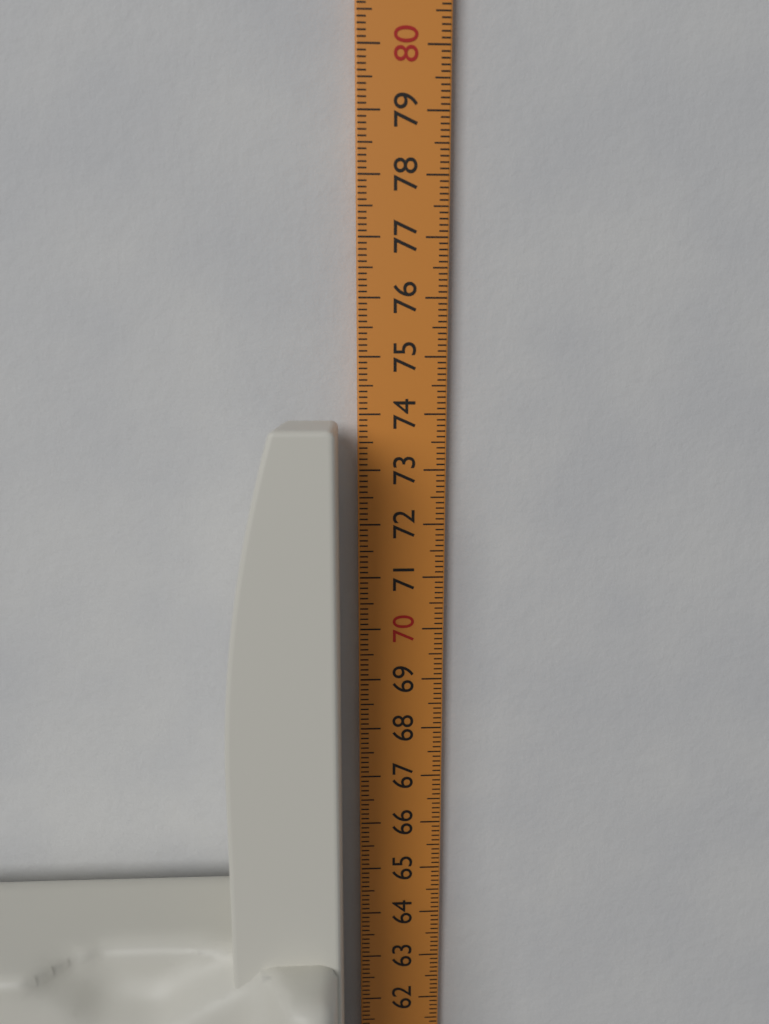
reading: 73.9 cm
